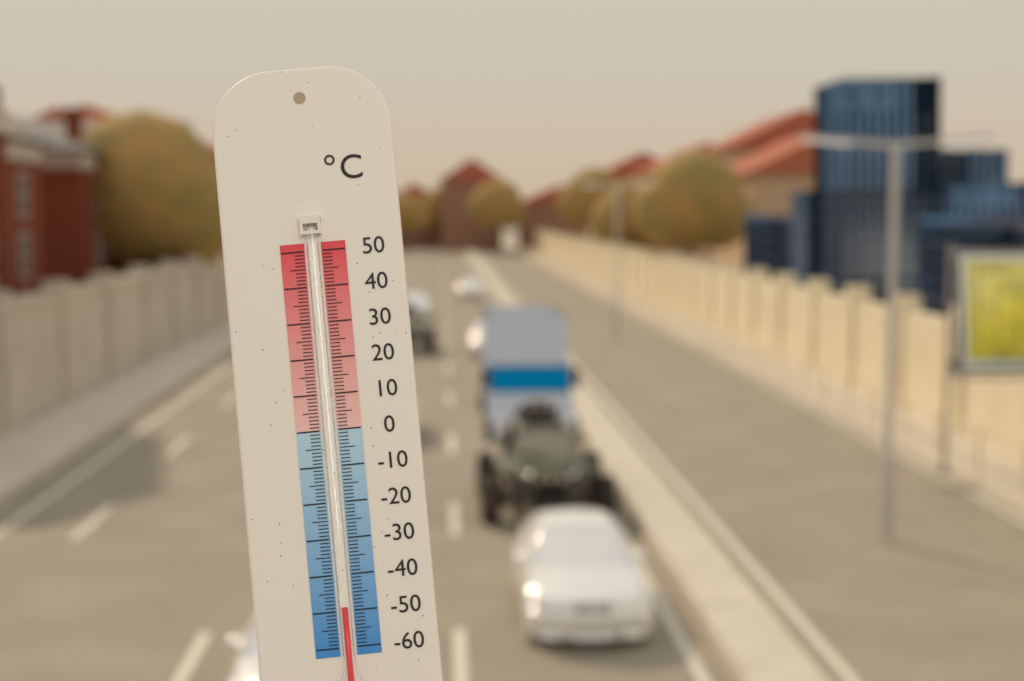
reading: -49 °C
